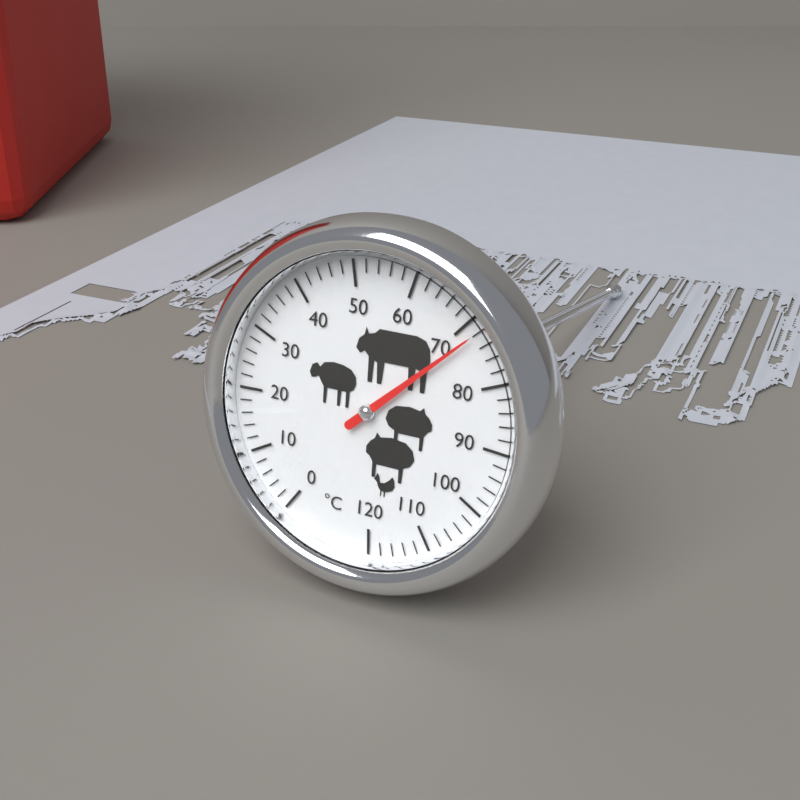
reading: 72 °C
